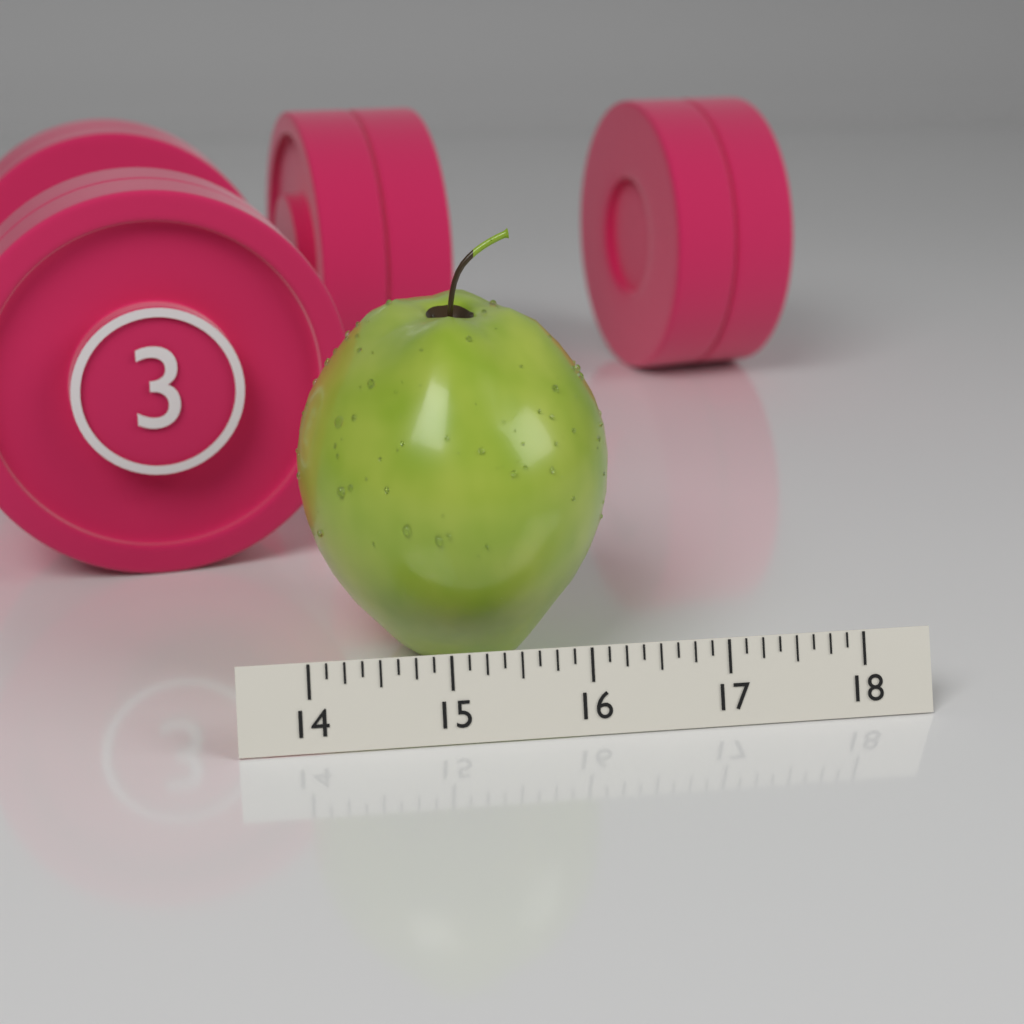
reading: 16.375 (no unit)
